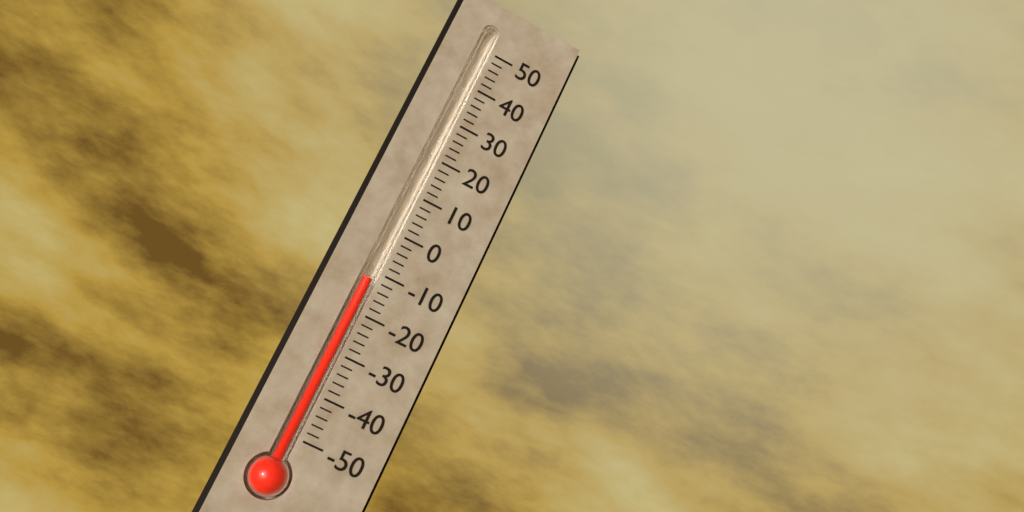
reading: -12 (no unit)
